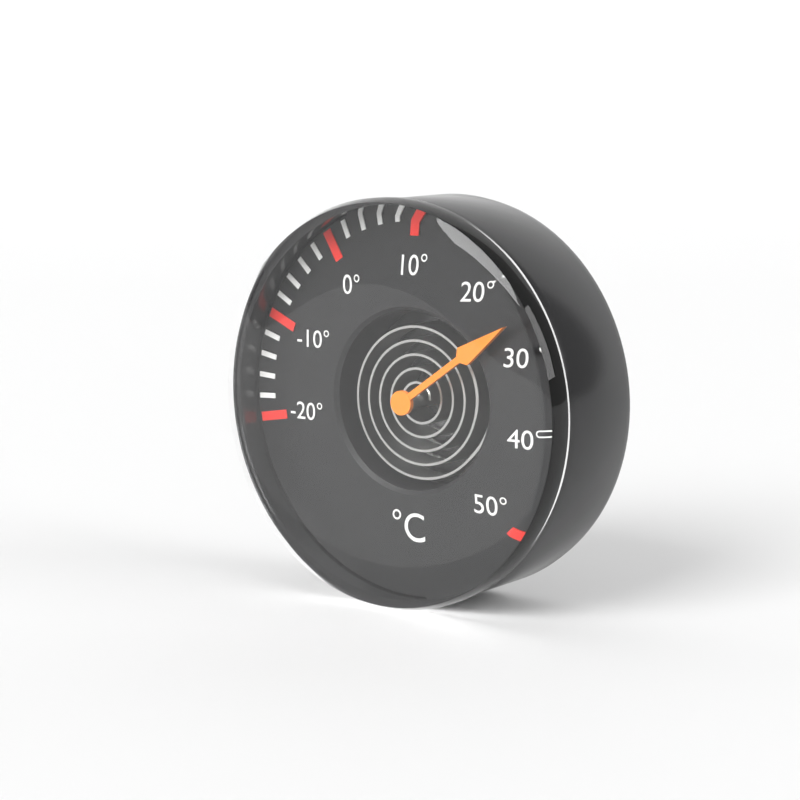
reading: 26 °C
